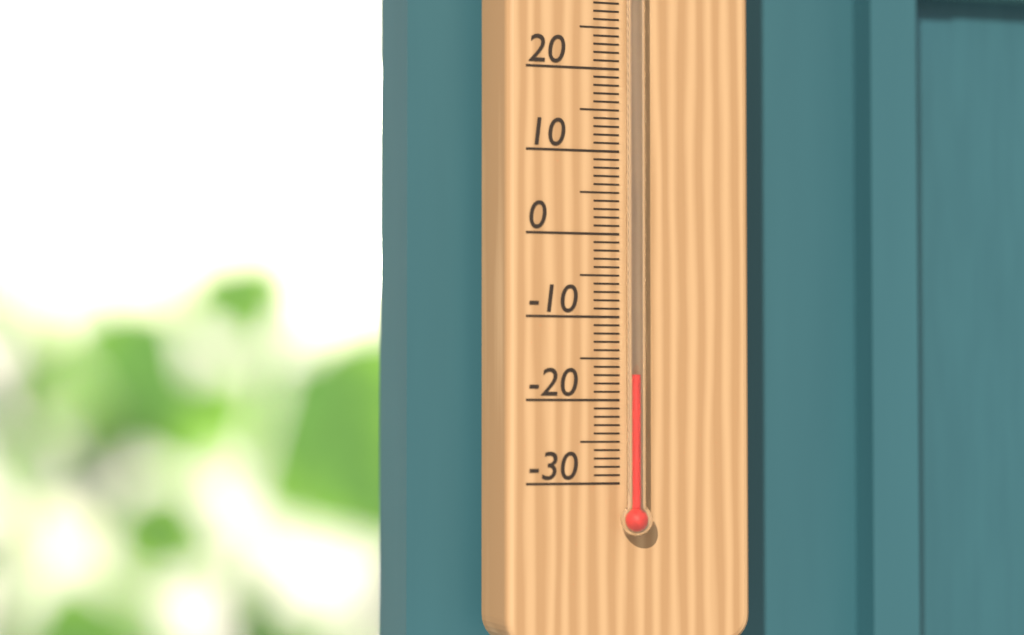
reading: -17 °C
